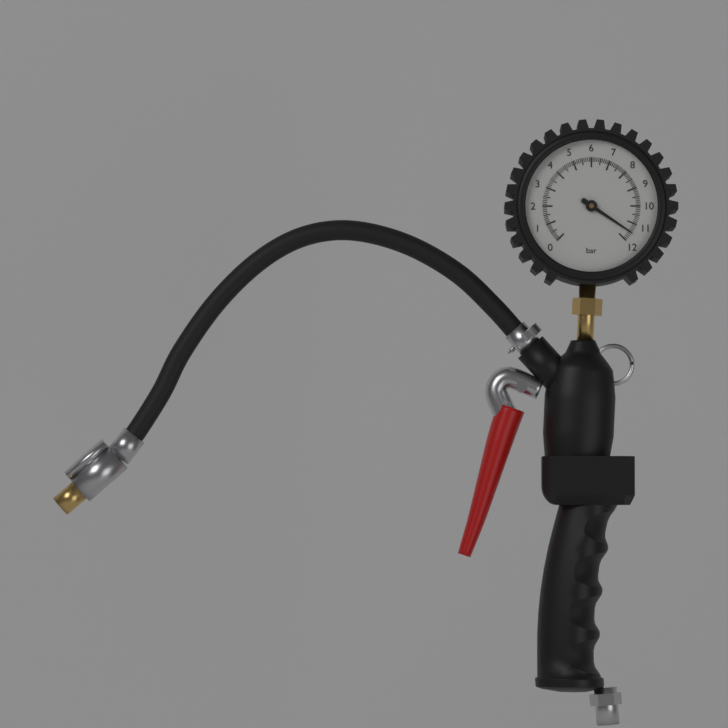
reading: 11.5 bar
